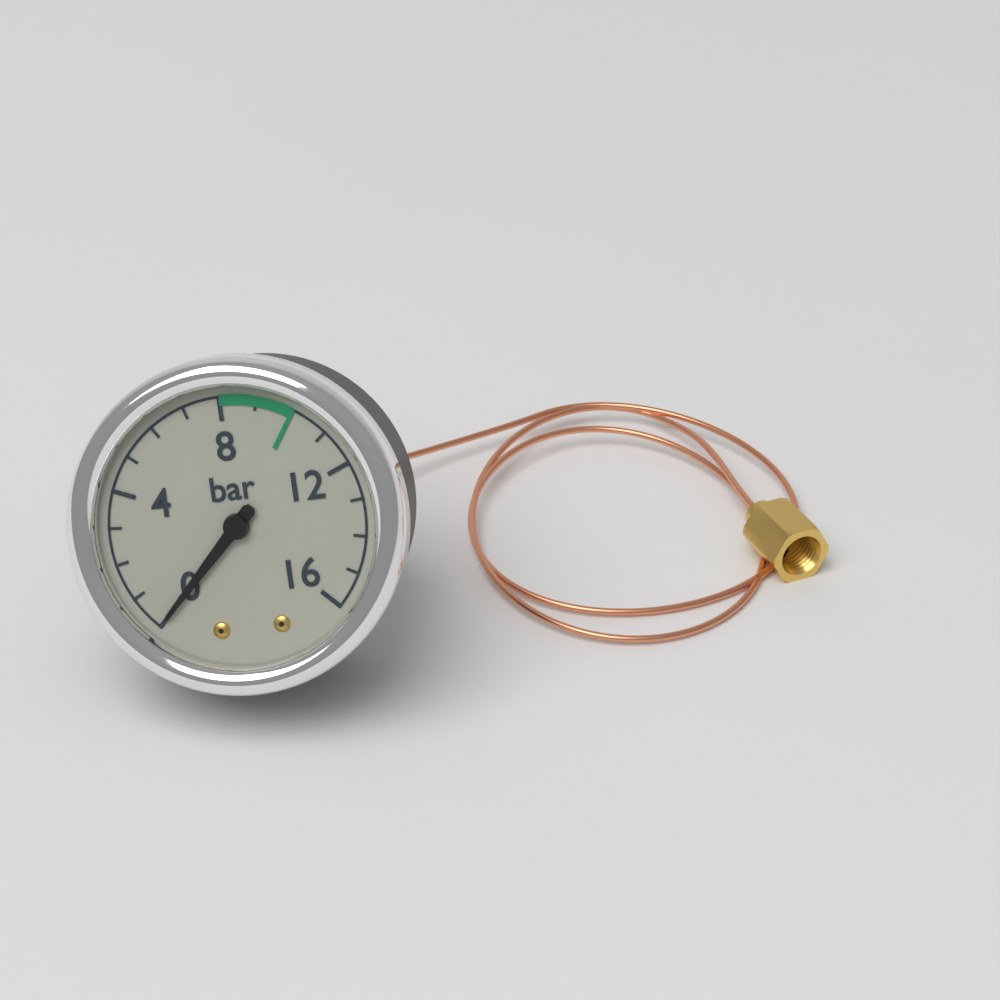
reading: 0 bar
